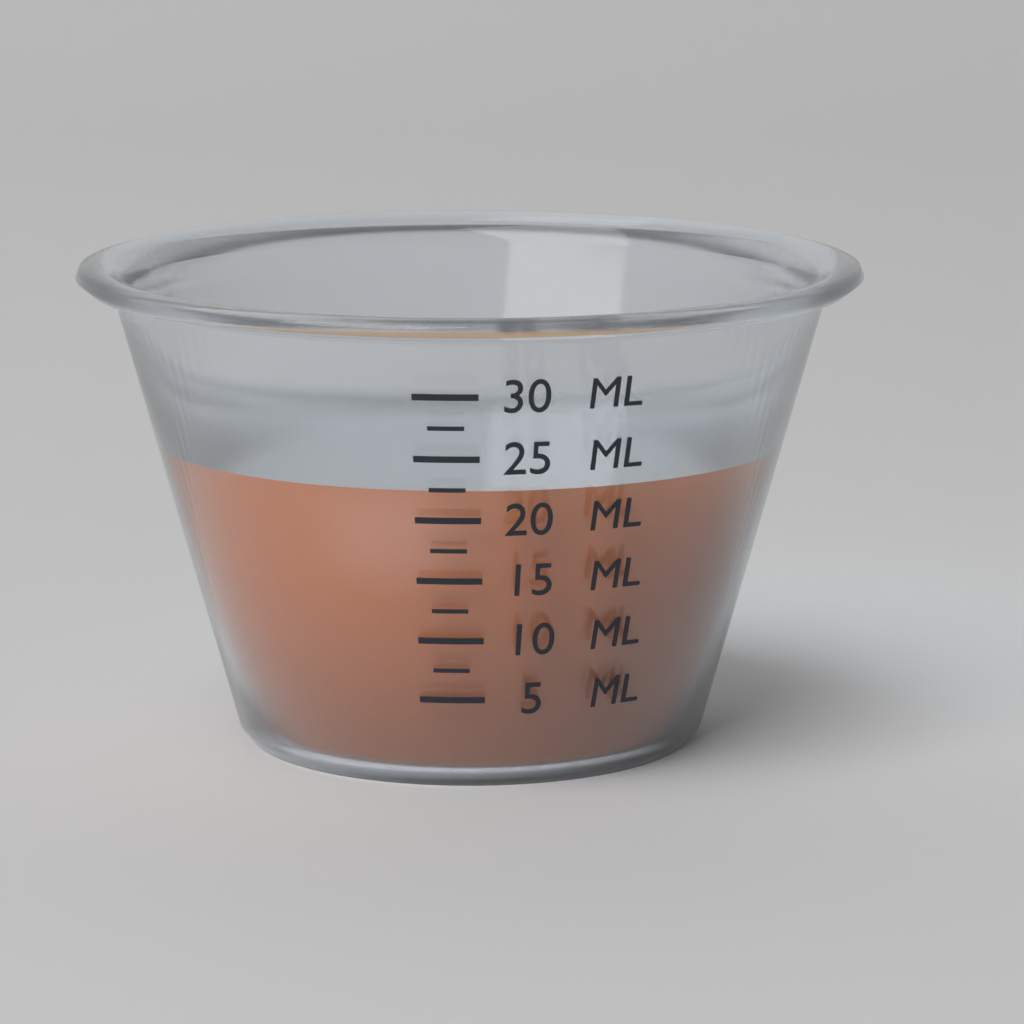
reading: 22.5 ml
